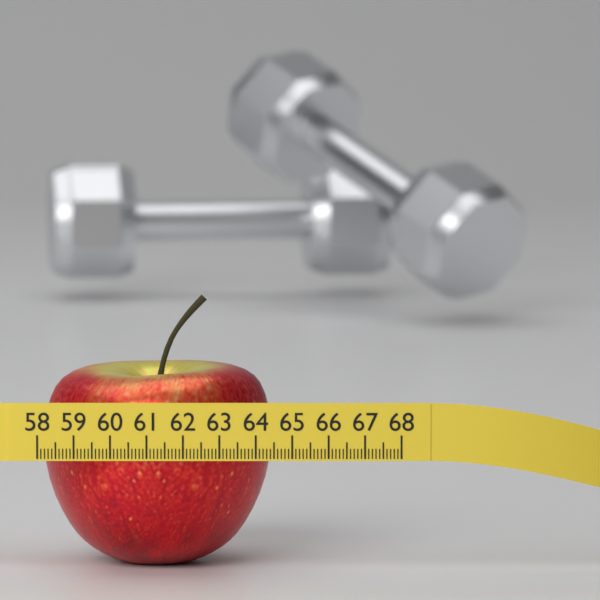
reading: 64.4 (no unit)
